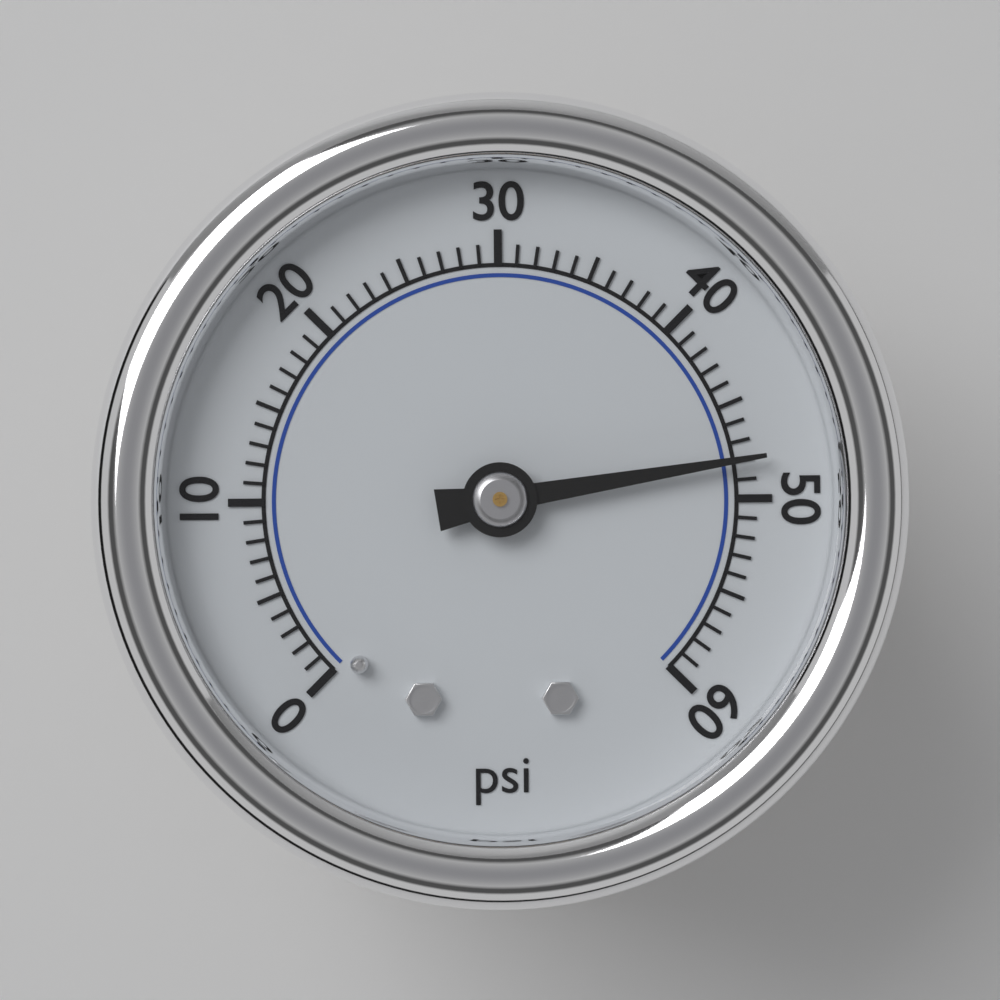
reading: 48 psi
